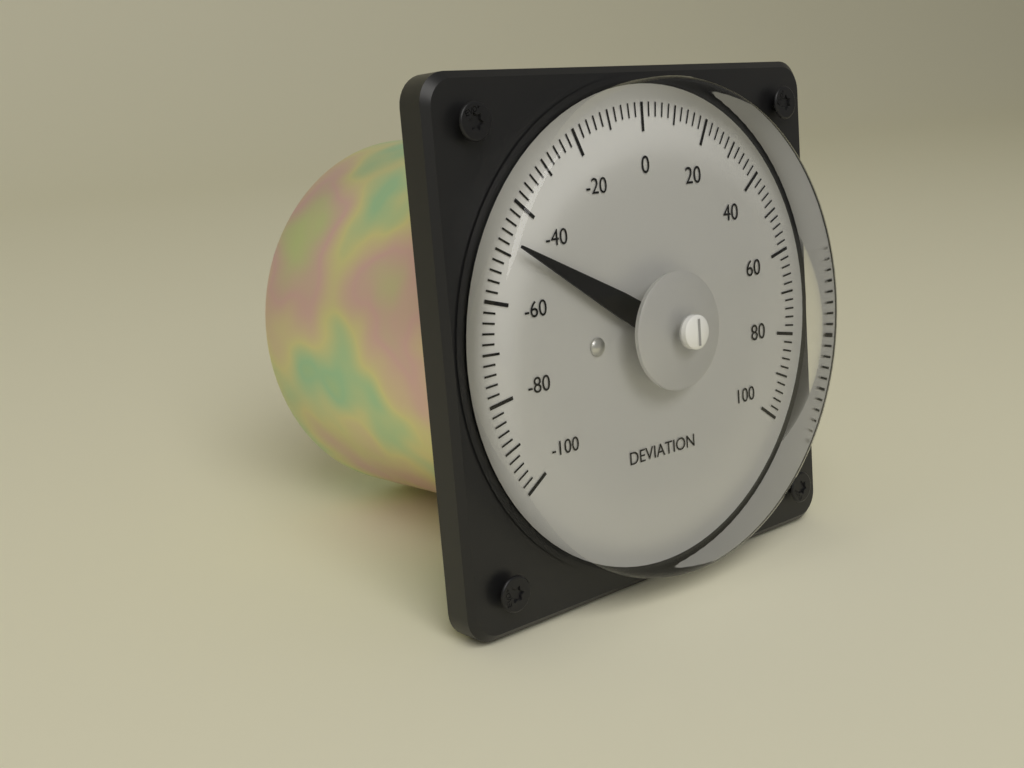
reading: -48 (no unit)
